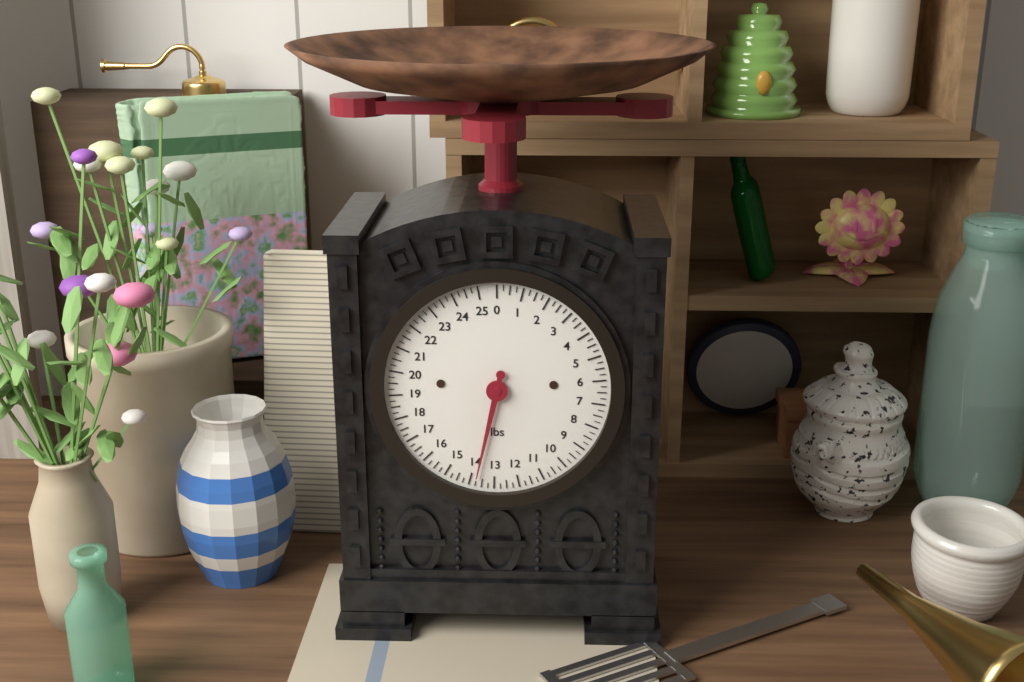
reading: 13.75 lbs
